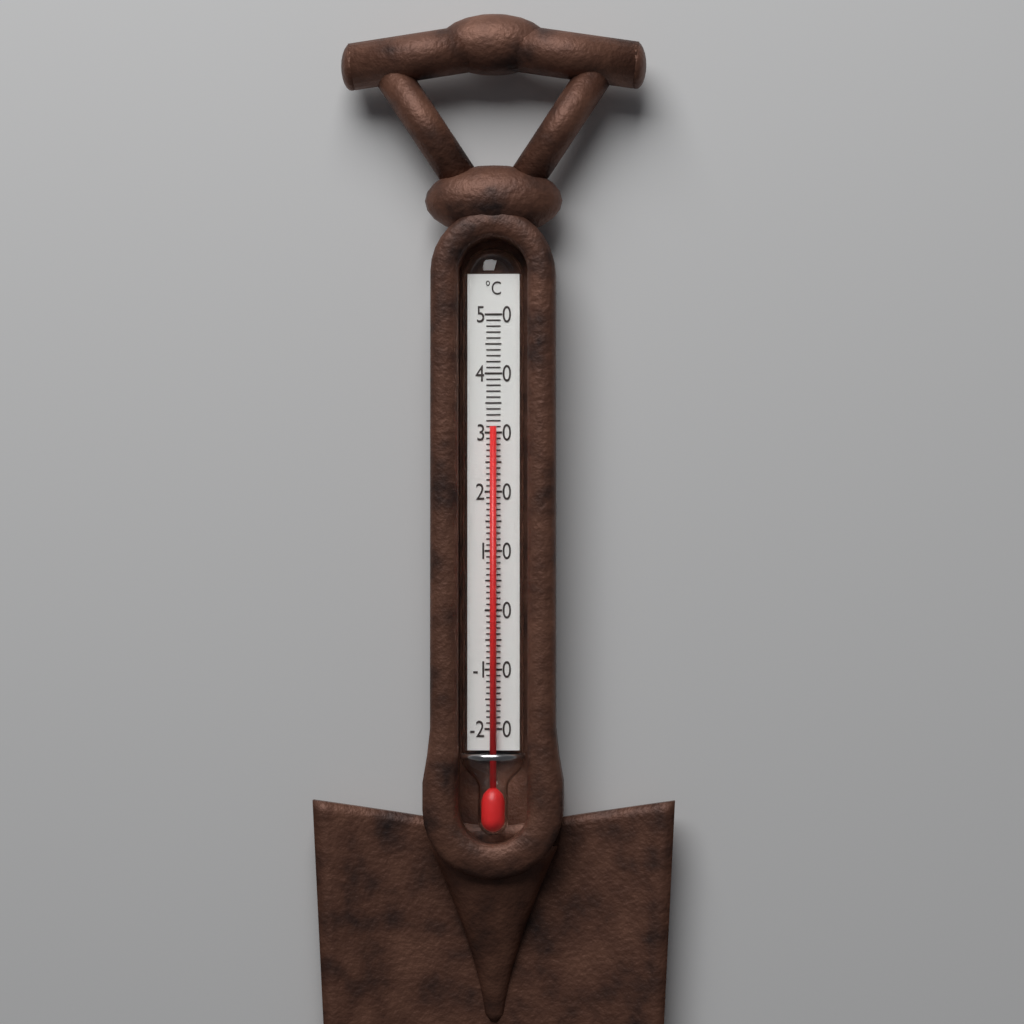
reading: 31 °C
